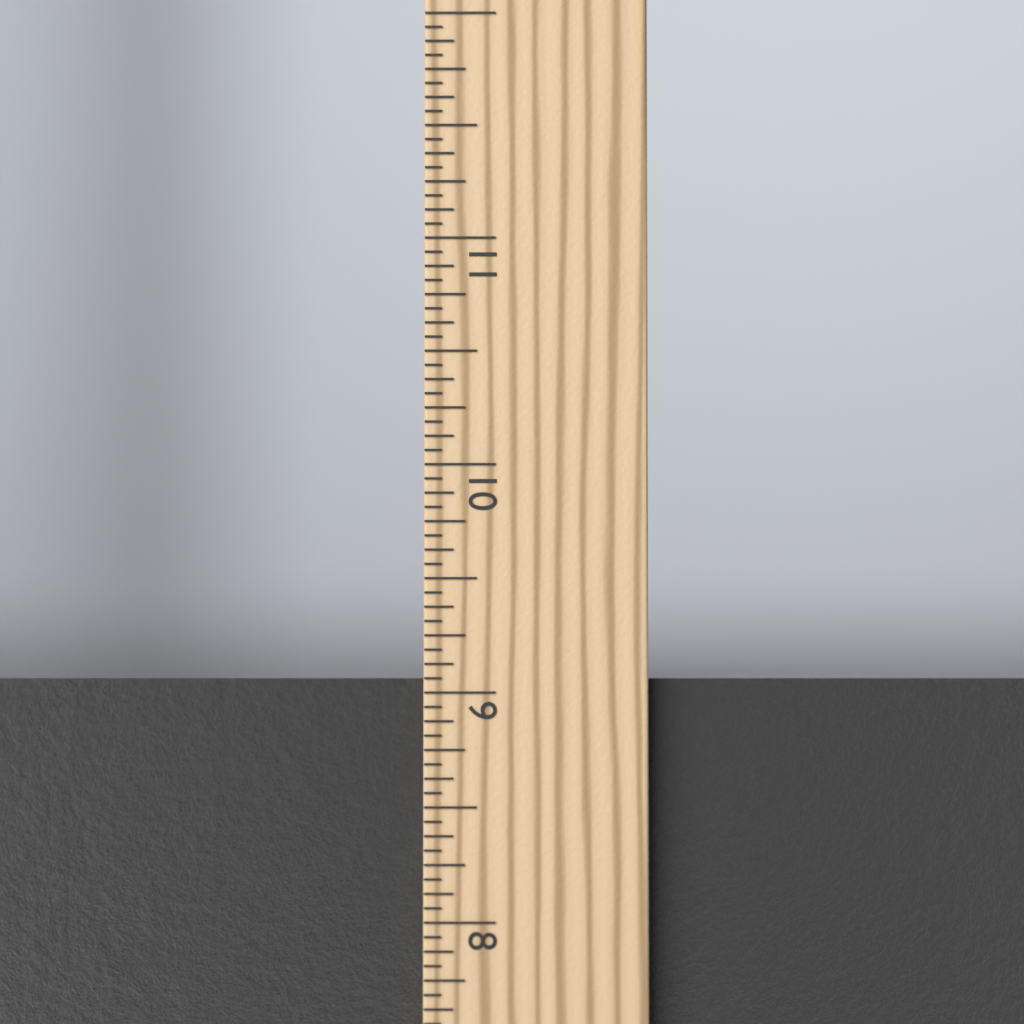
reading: 9.0625 in
